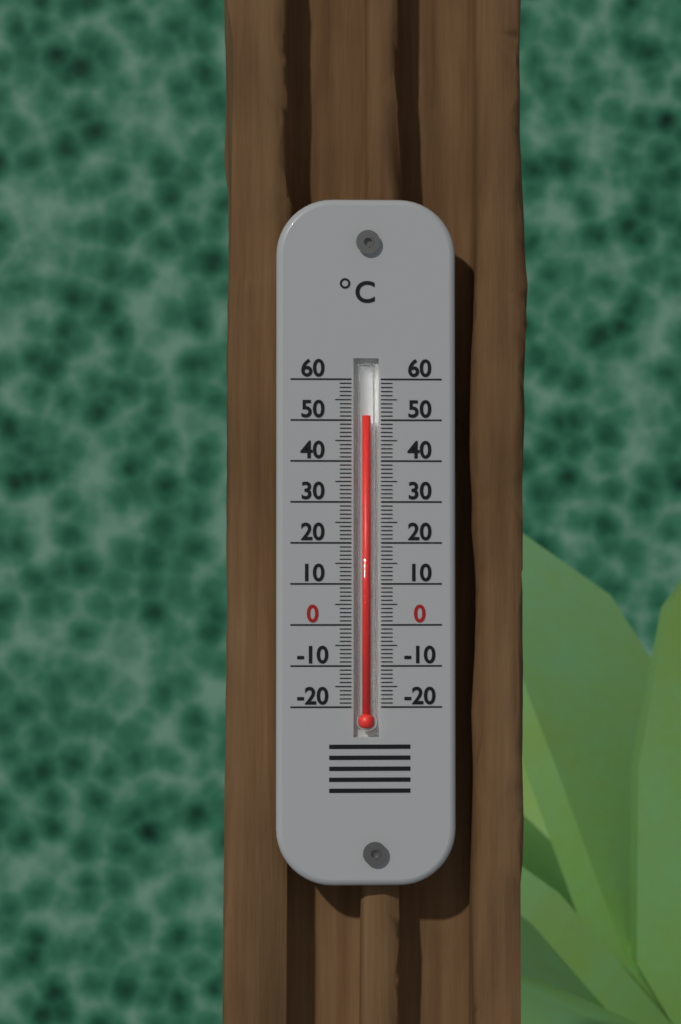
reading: 51 °C
